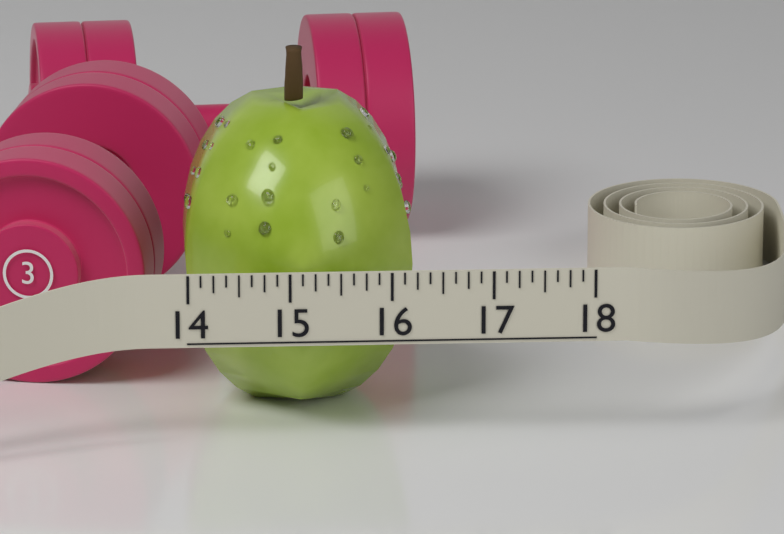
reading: 16.250 (no unit)
